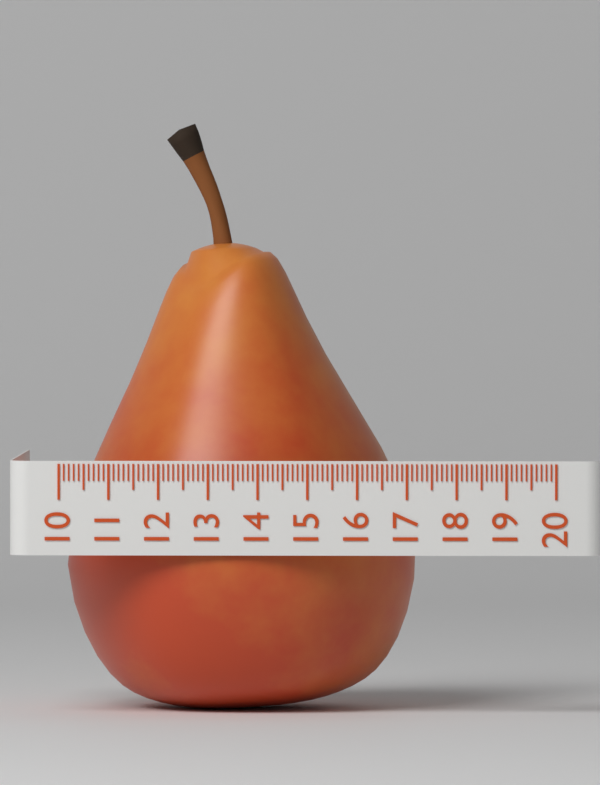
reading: 17.1 (no unit)
